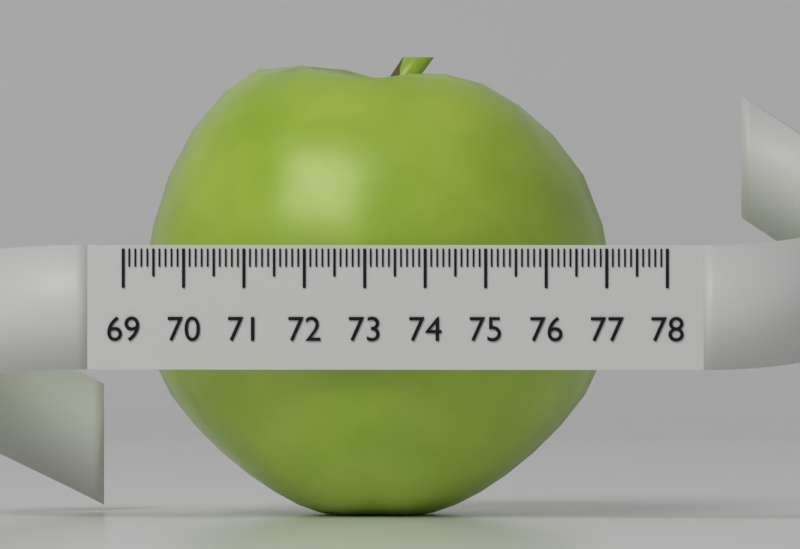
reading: 76.9 (no unit)
